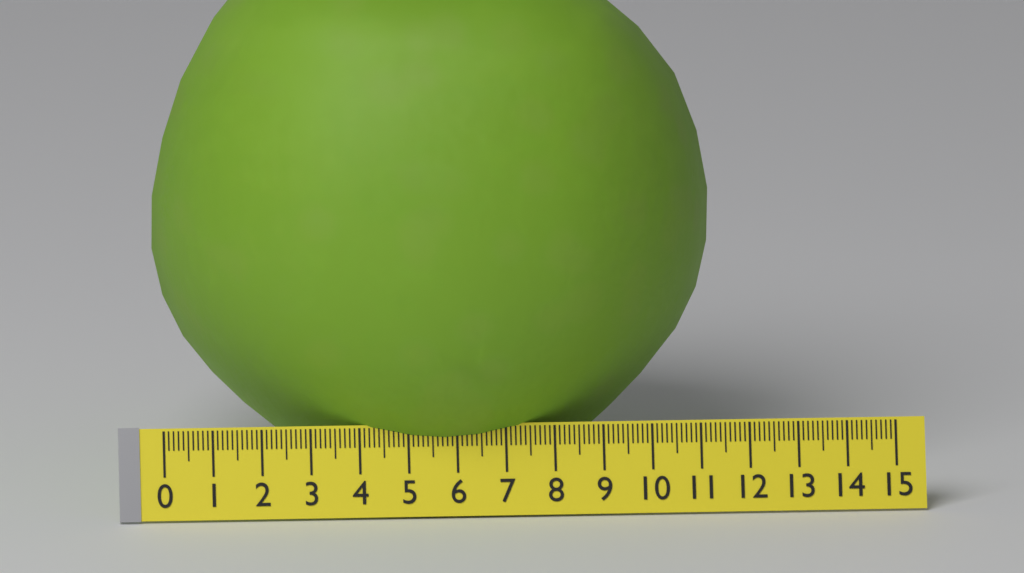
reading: 11.5 (no unit)
